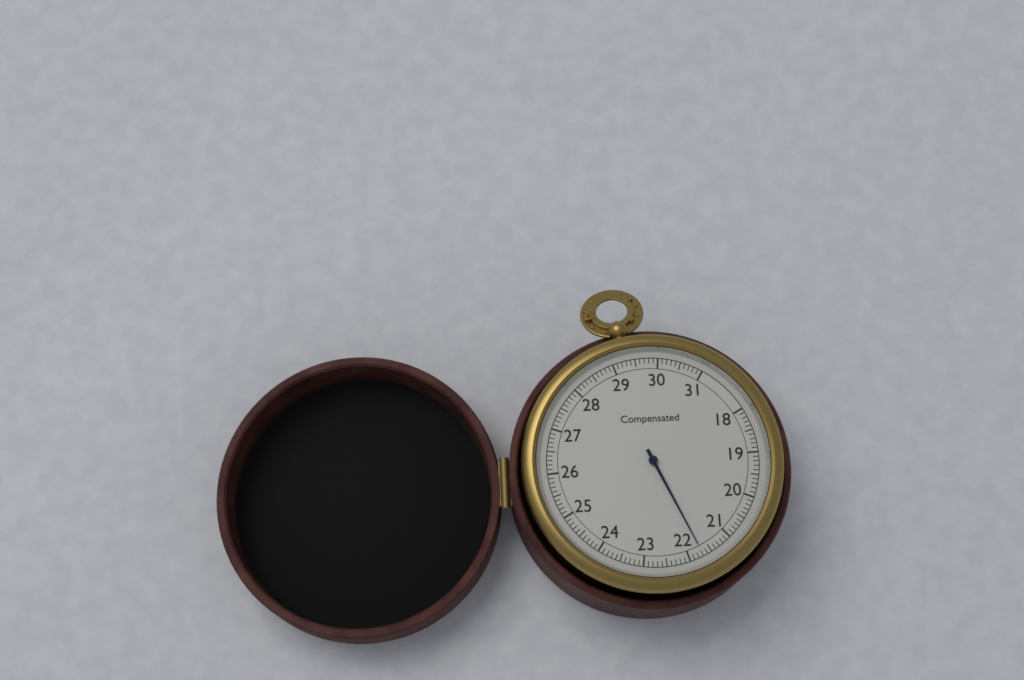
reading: 21.7 (no unit)
